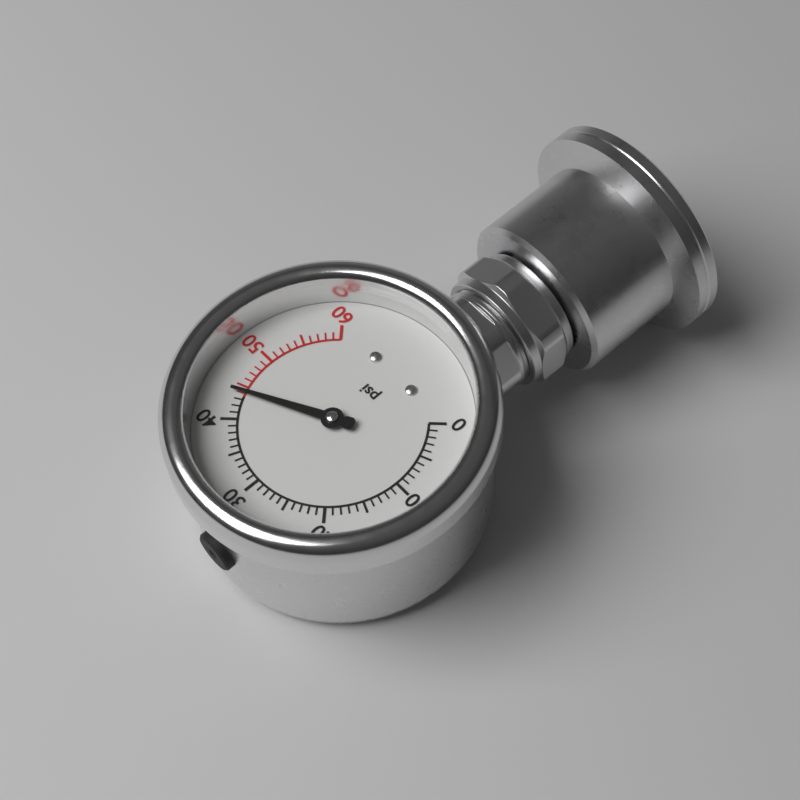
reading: 44 psi
